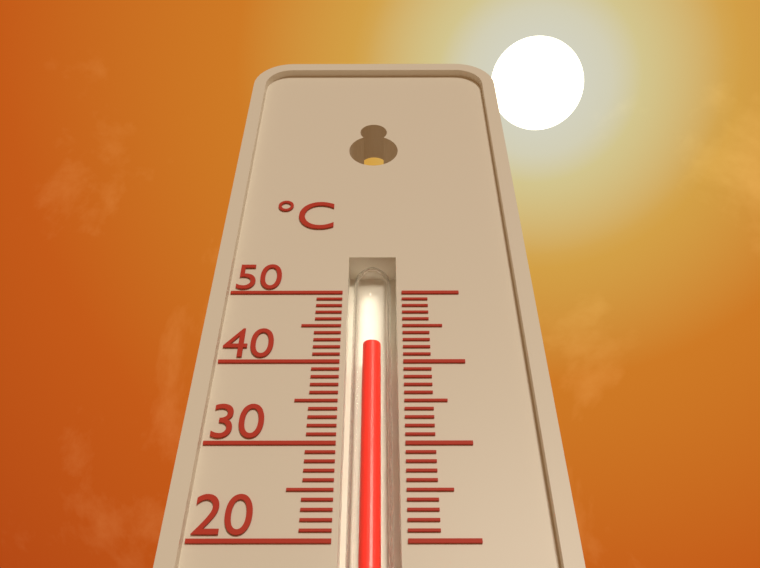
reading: 43 °C
